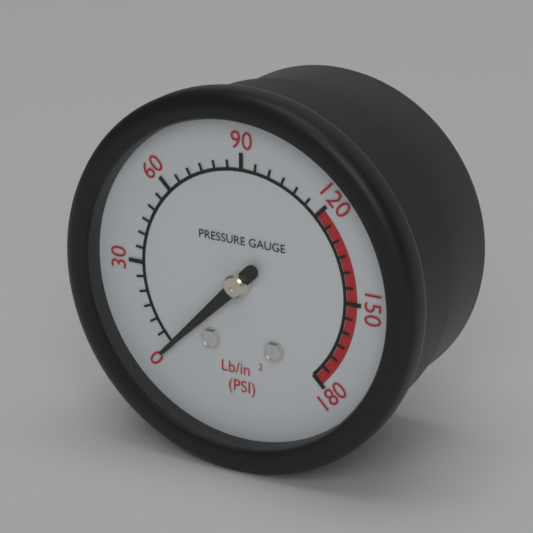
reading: 0 psi
